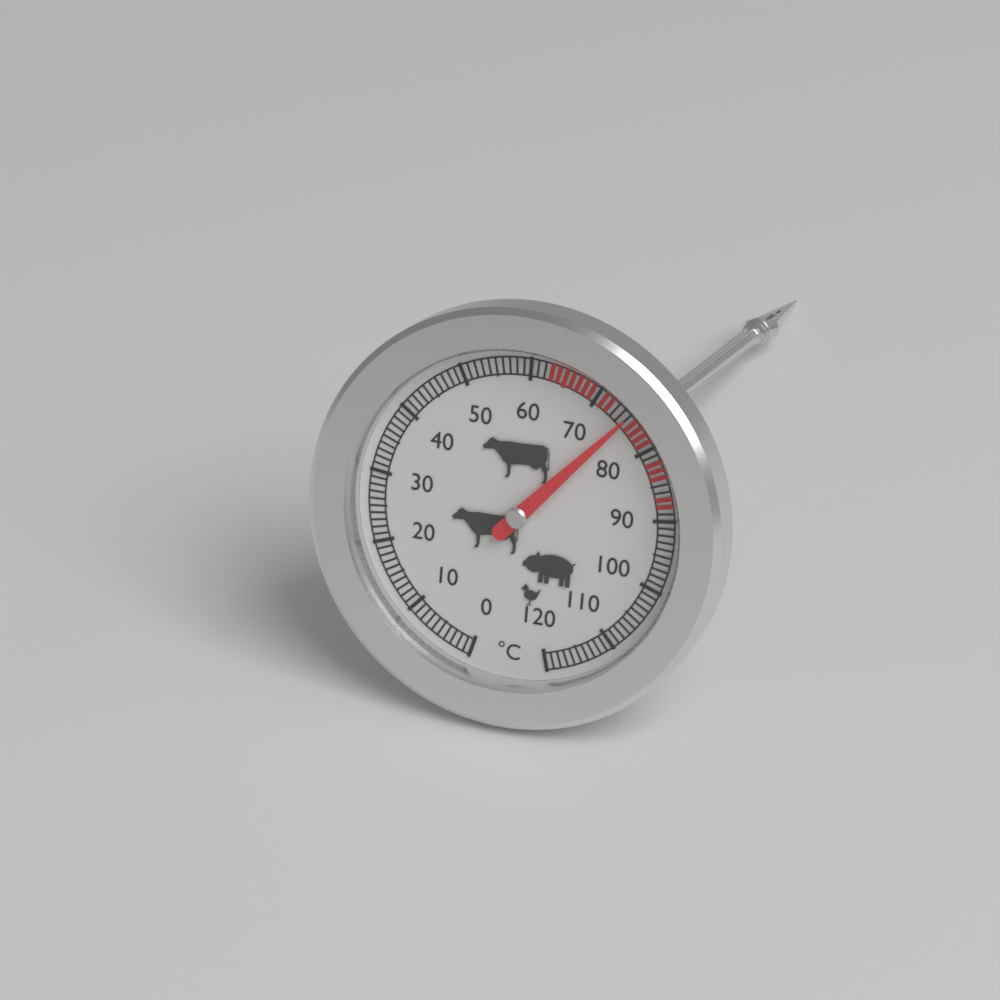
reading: 75 °C
